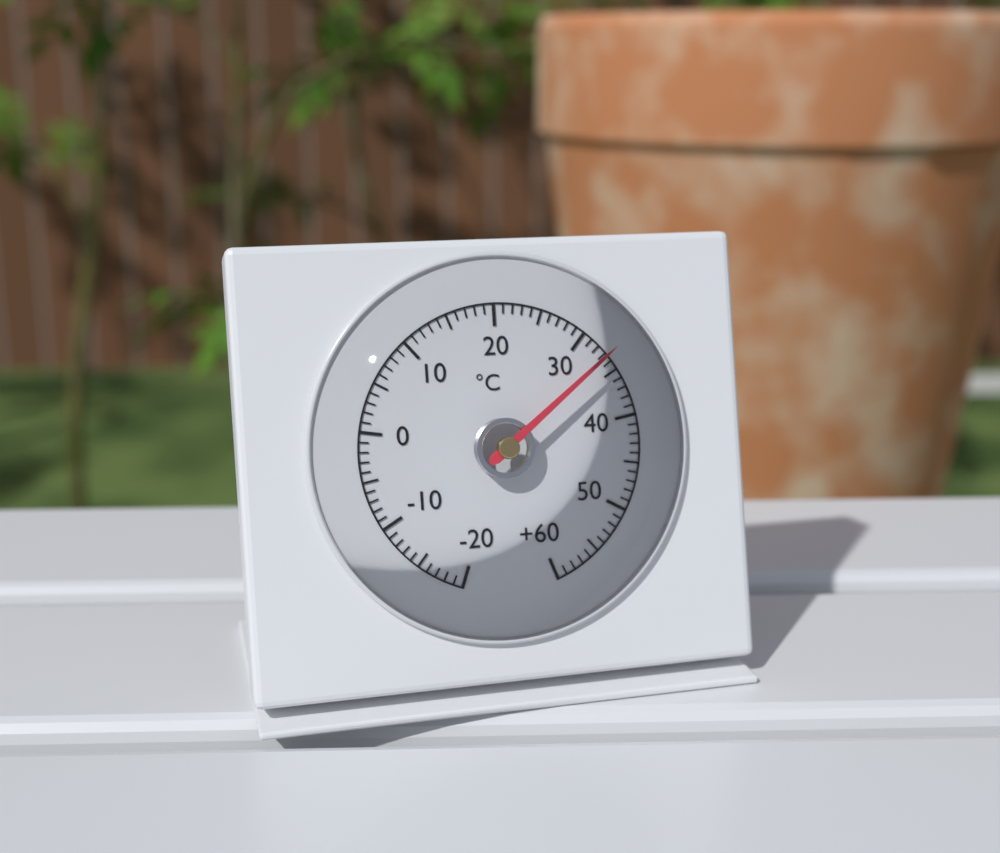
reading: 33 °C
